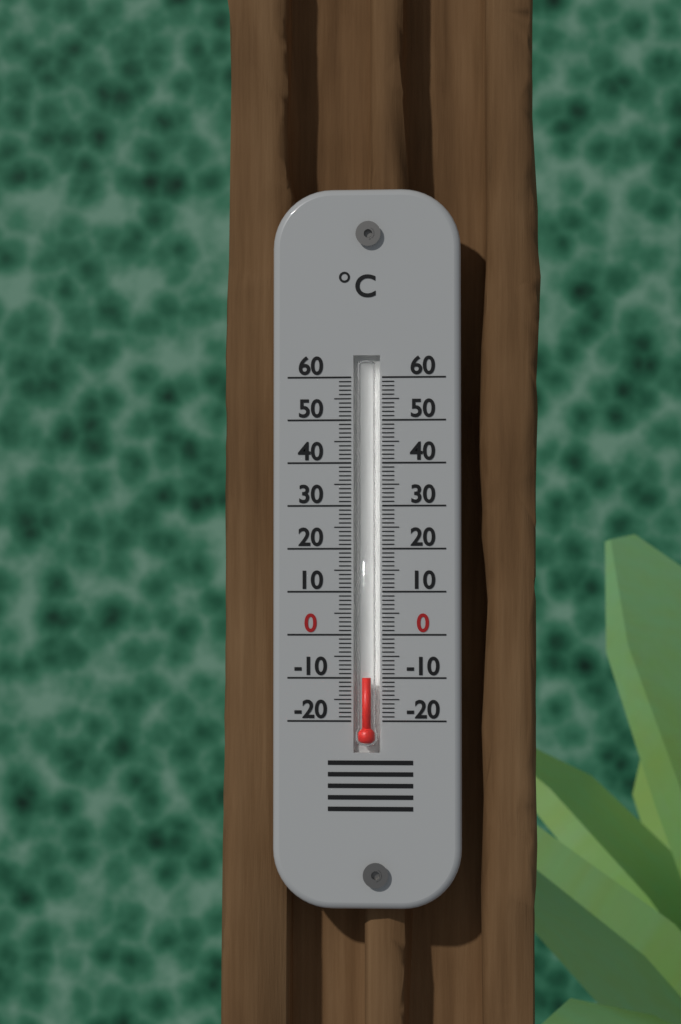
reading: -10 °C
